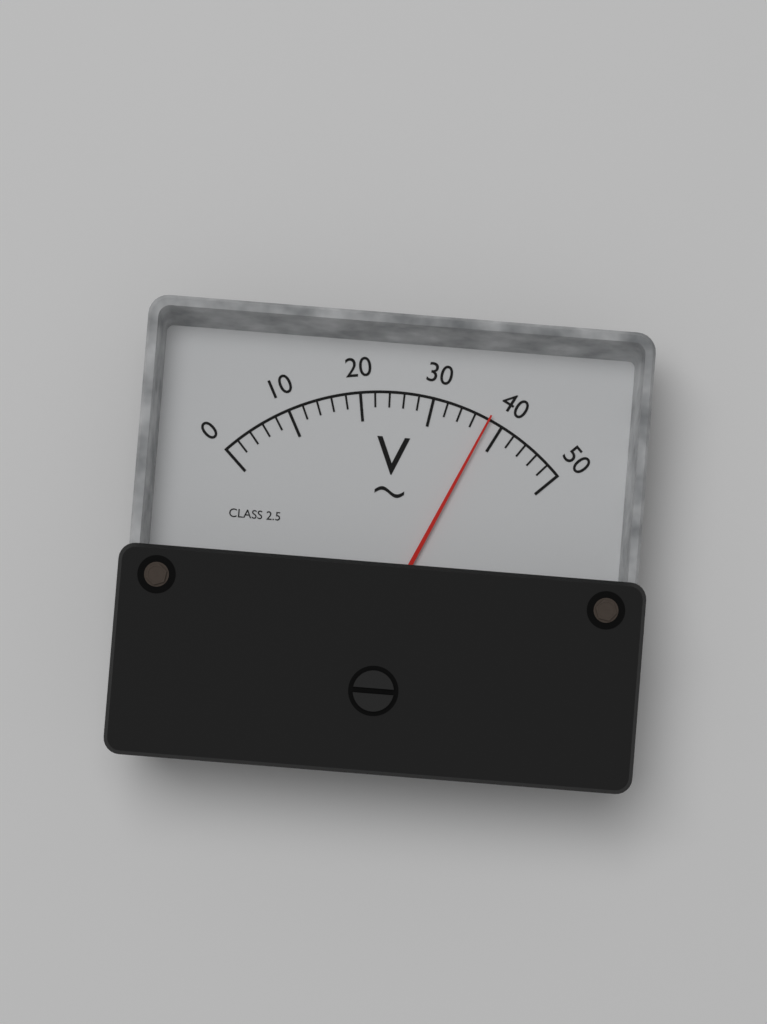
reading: 38 V
